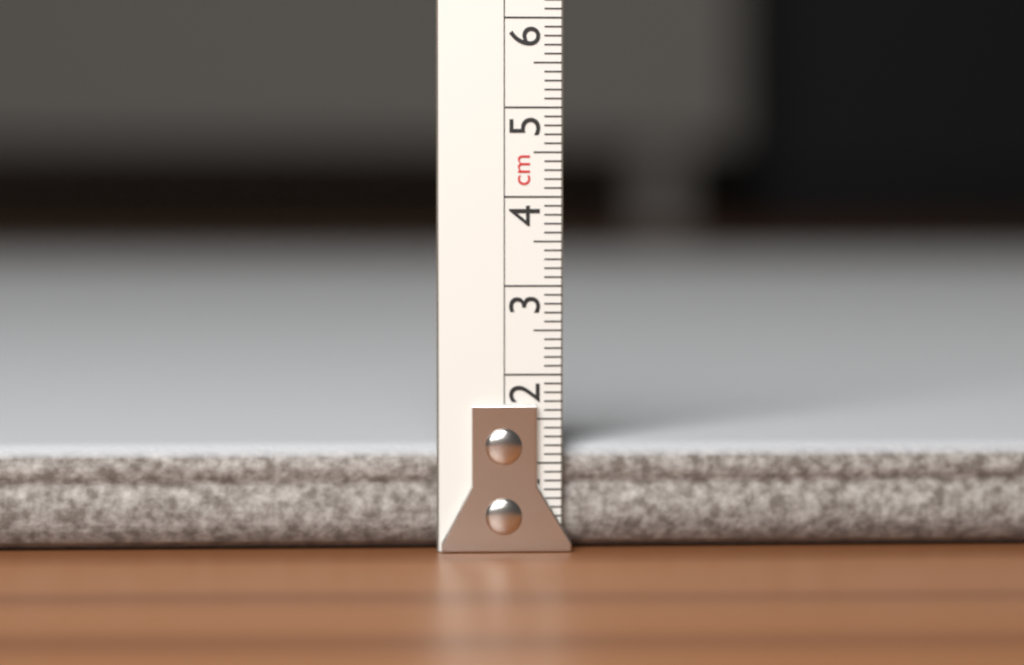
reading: 1.2 cm
